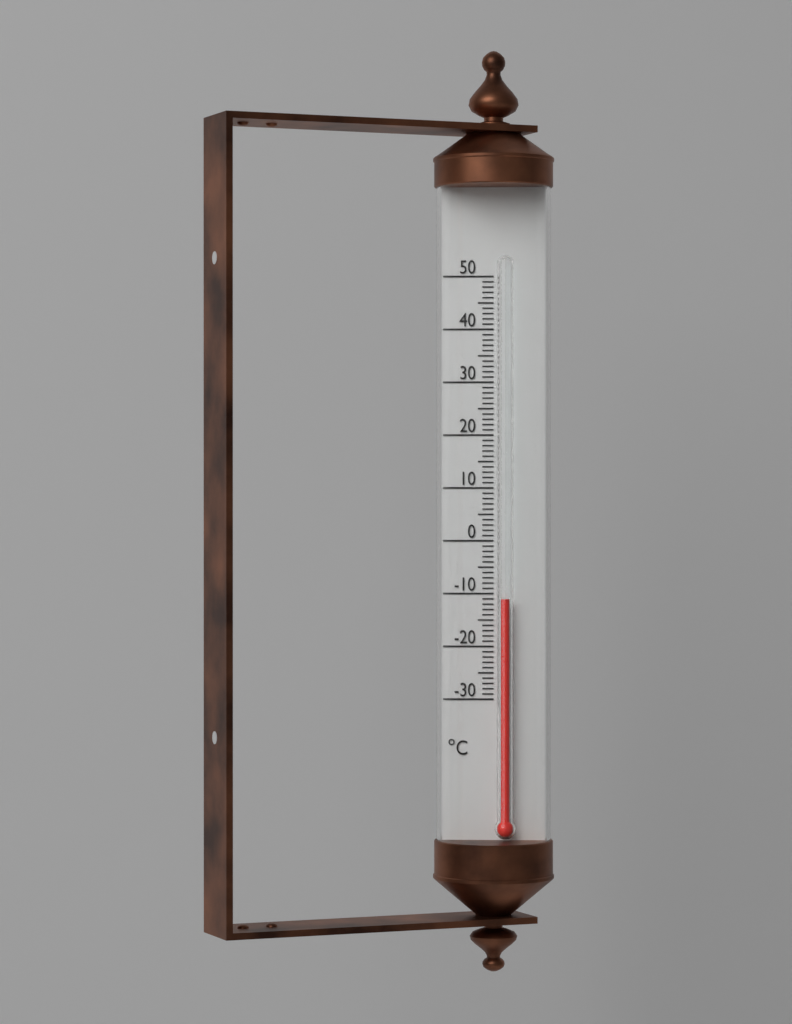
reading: -11 °C
